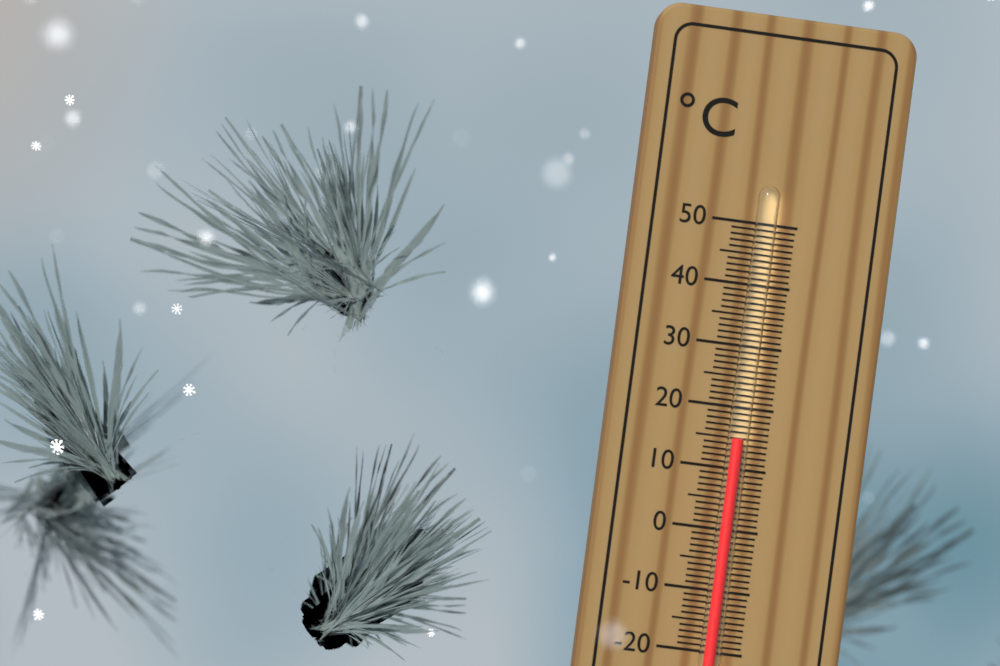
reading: 15 °C
